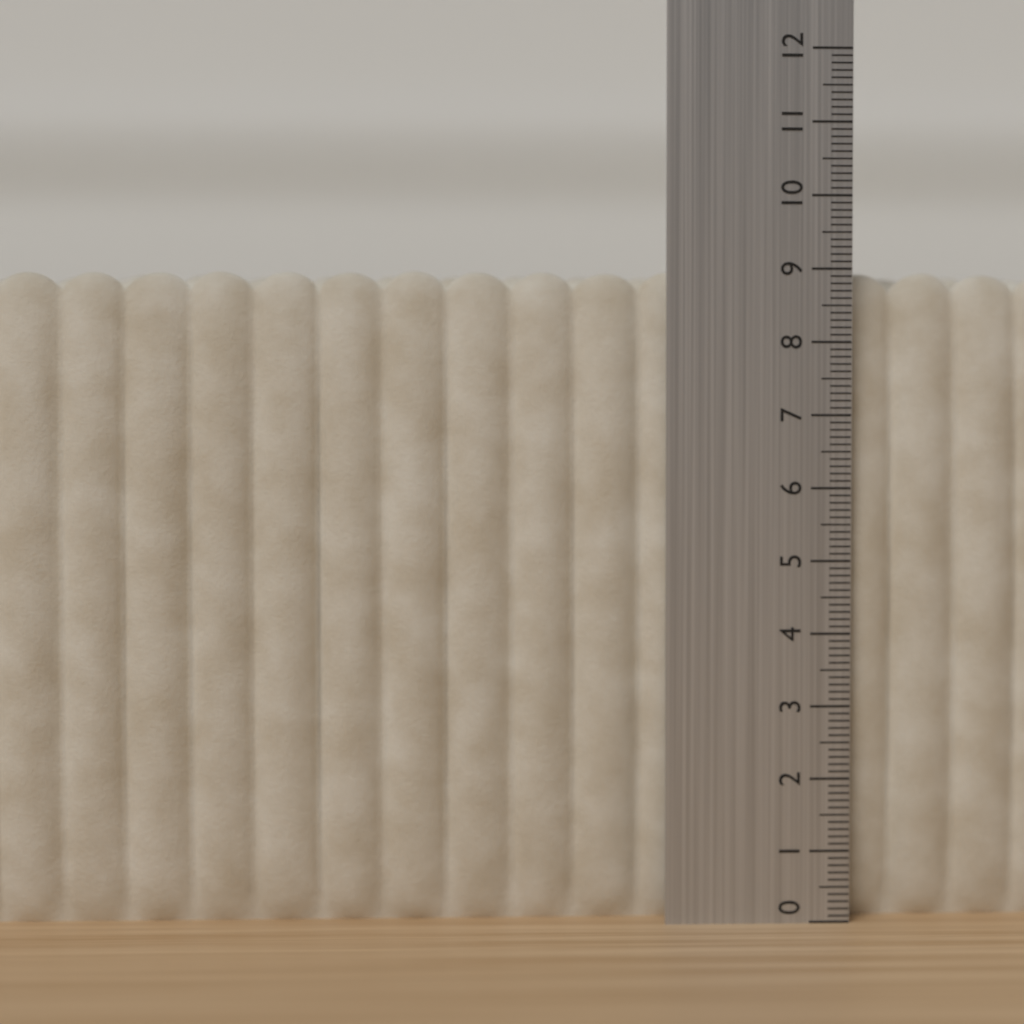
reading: 9.0 (no unit)
